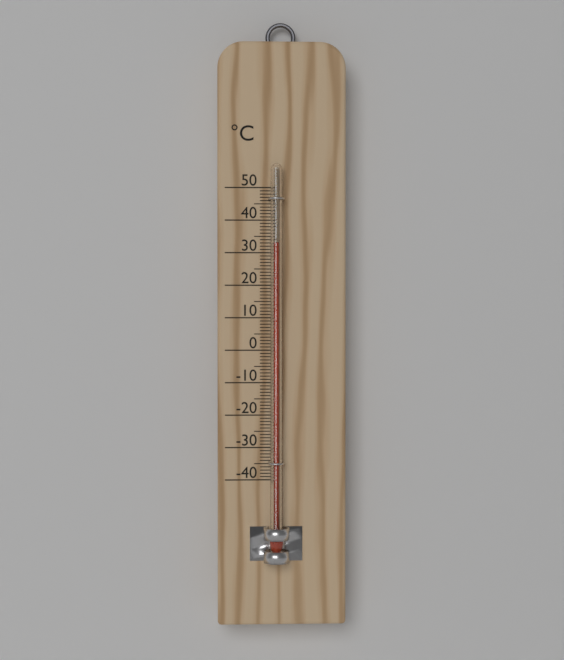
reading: 33 °C
